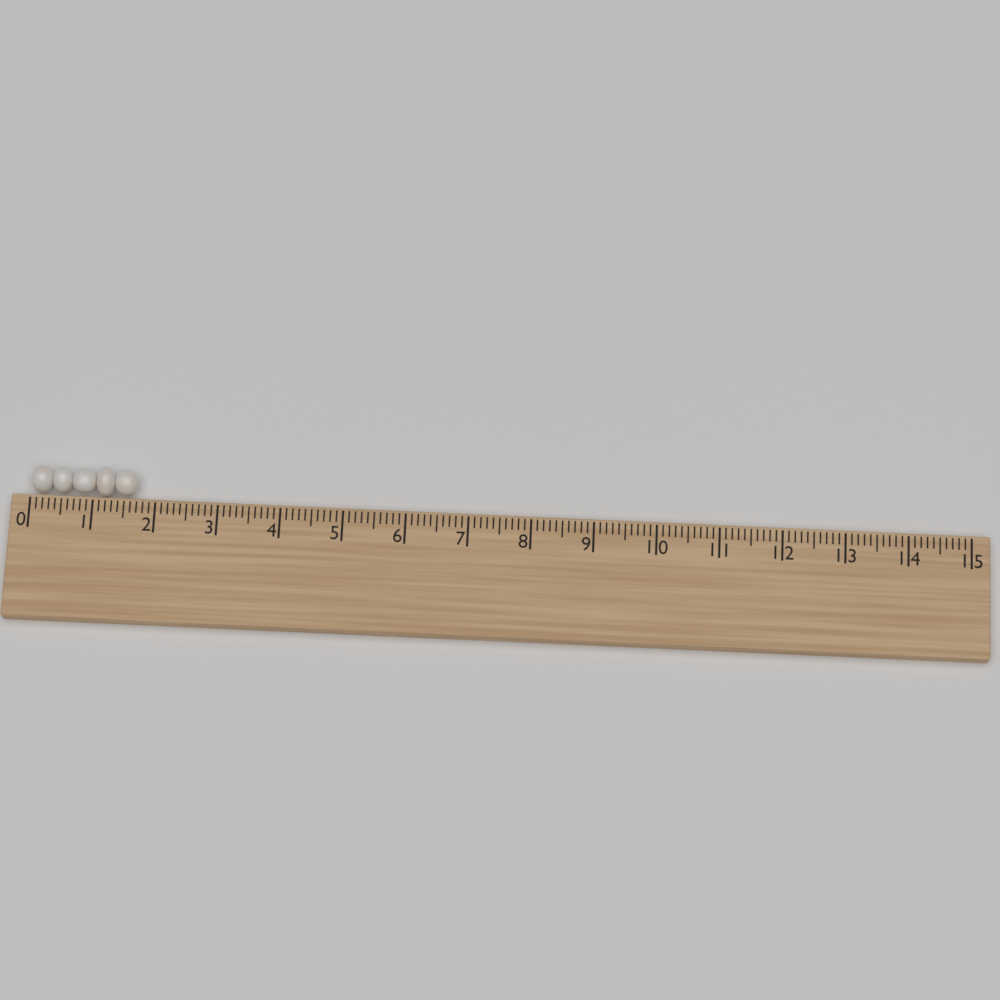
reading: 1.7 (no unit)
